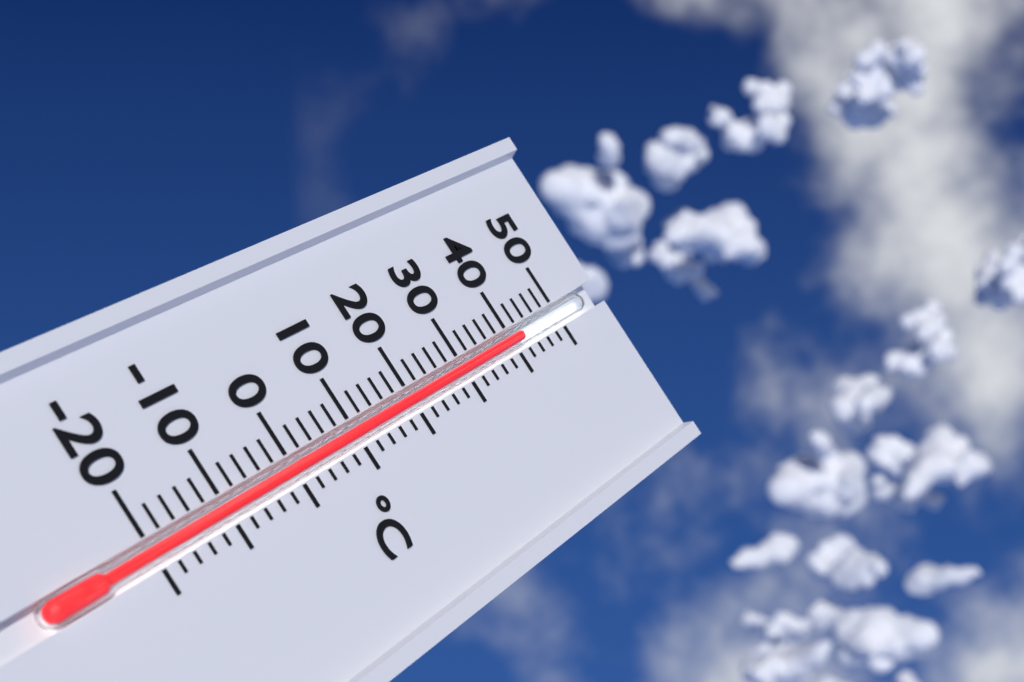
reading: 42 °C
